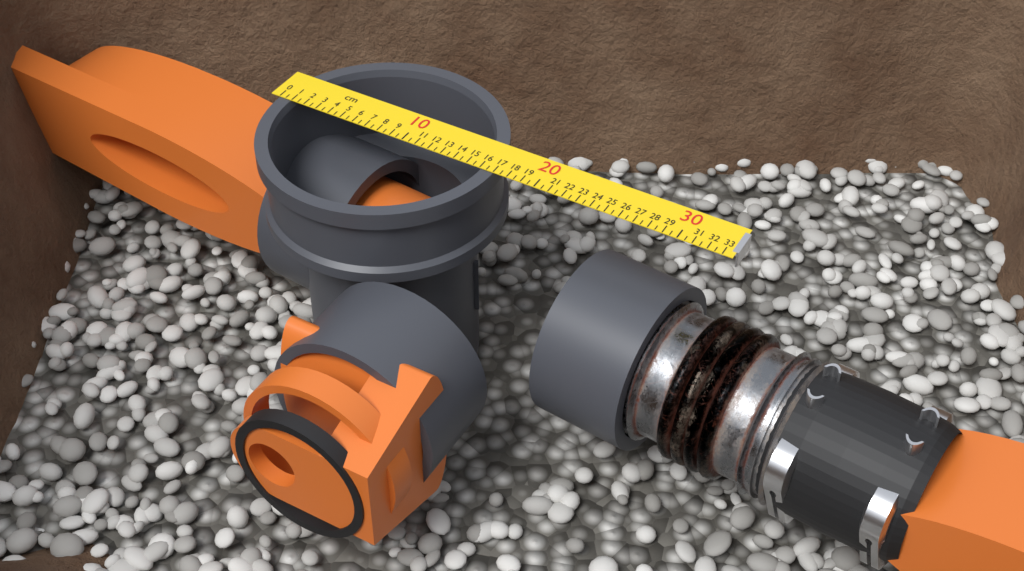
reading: 17.0 cm
